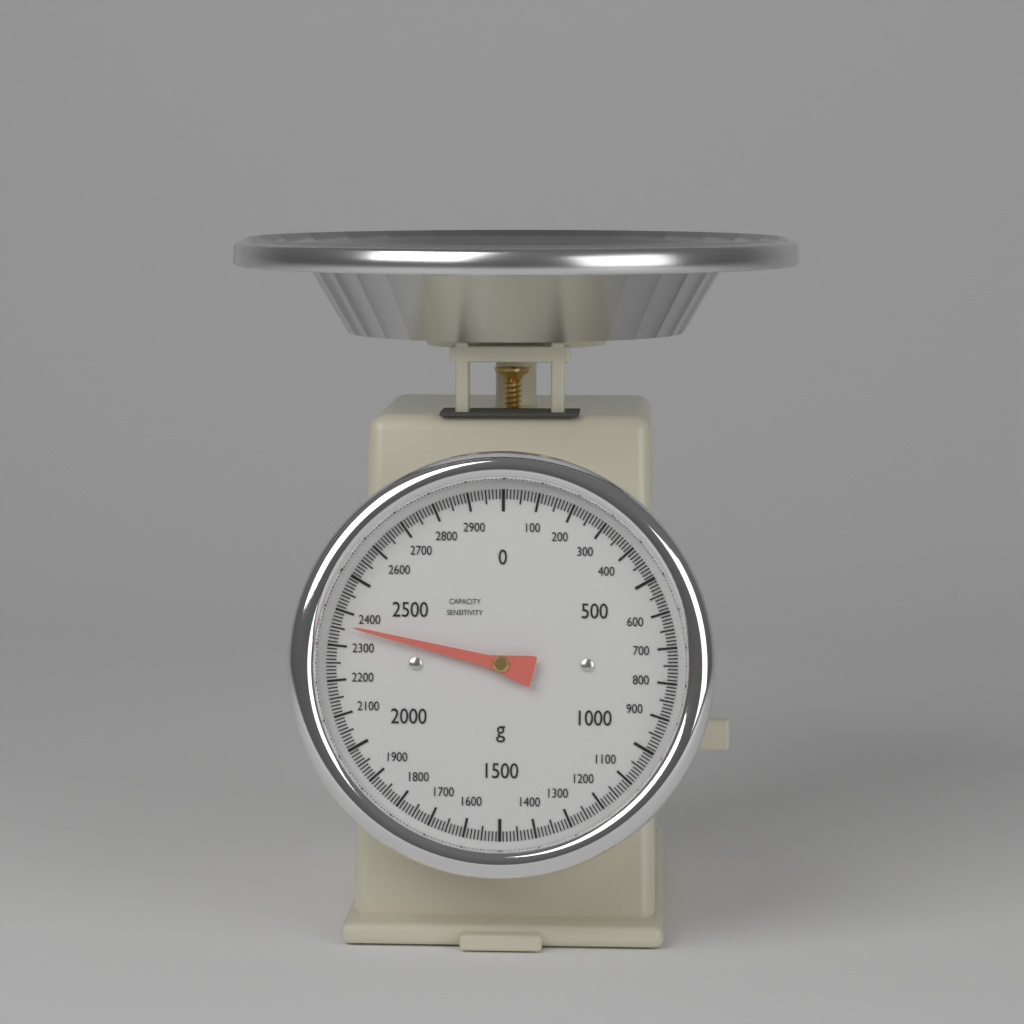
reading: 2360 g
